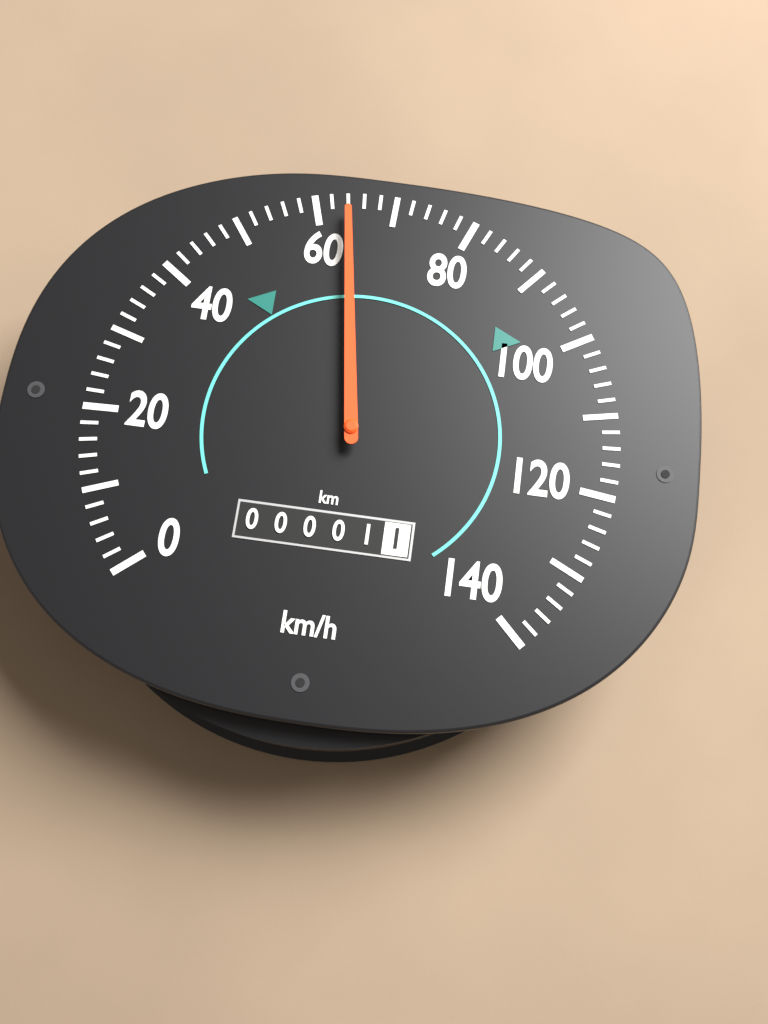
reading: 64 km/h
